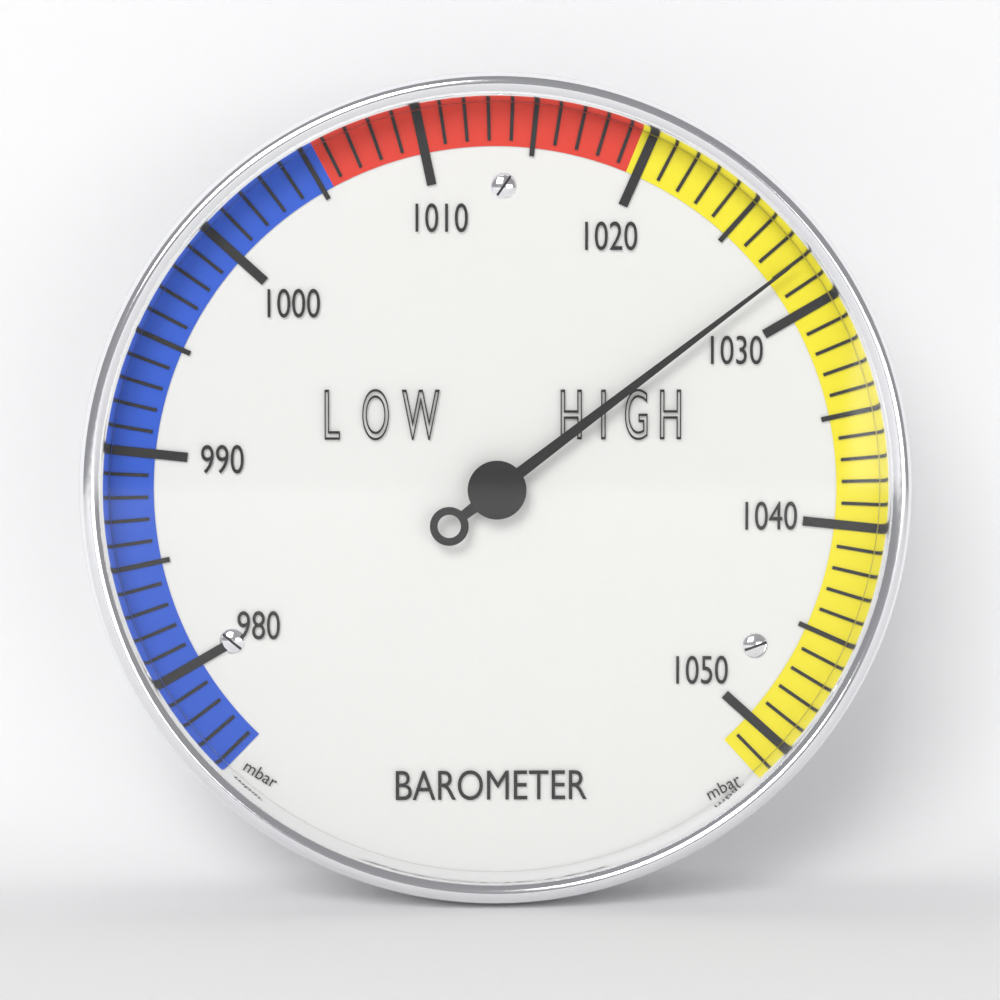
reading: 1028 mbar
